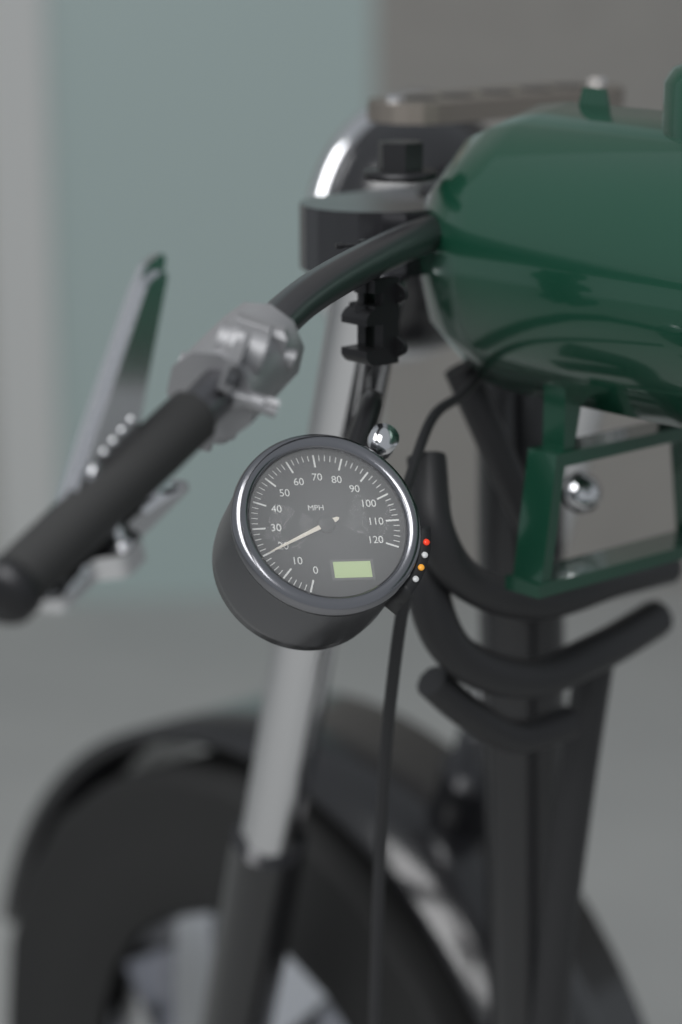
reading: 20 MPH
